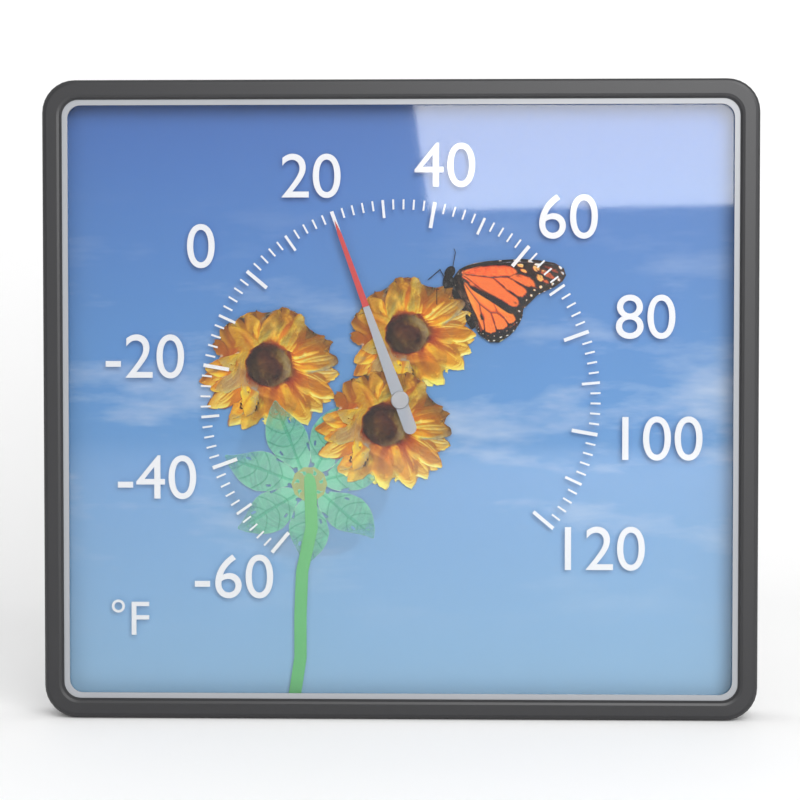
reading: 20 °F
